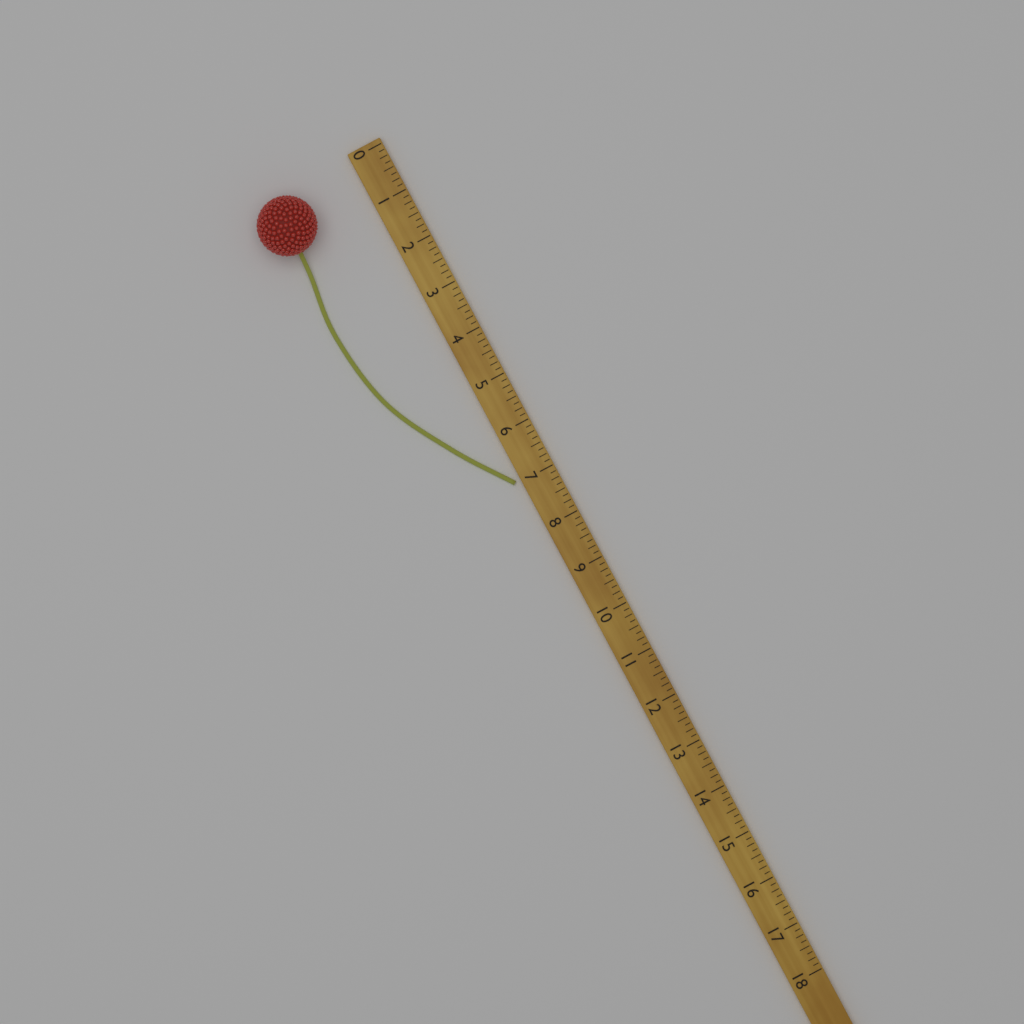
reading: 7.000 (no unit)
